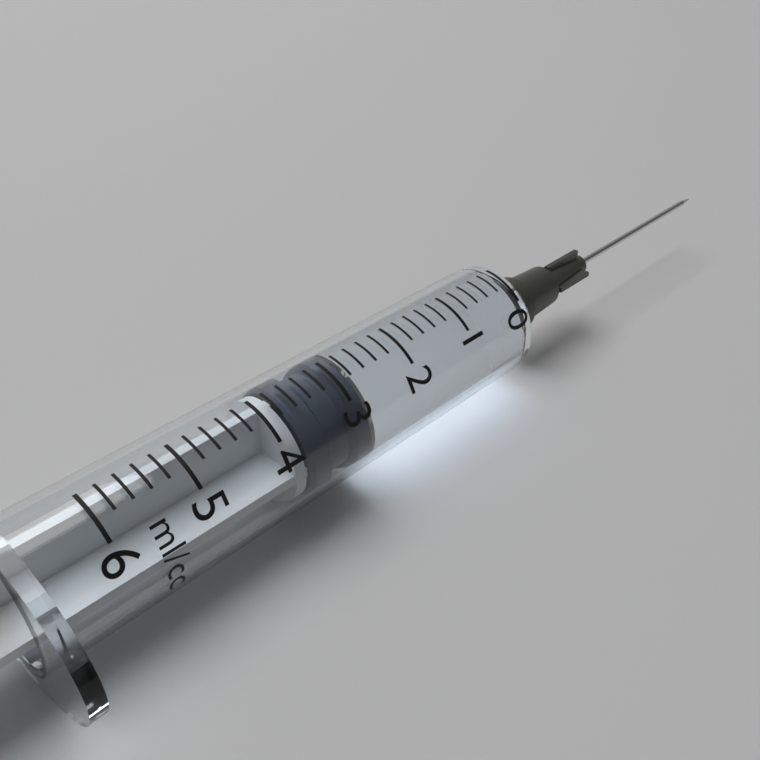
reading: 2.8 ml
